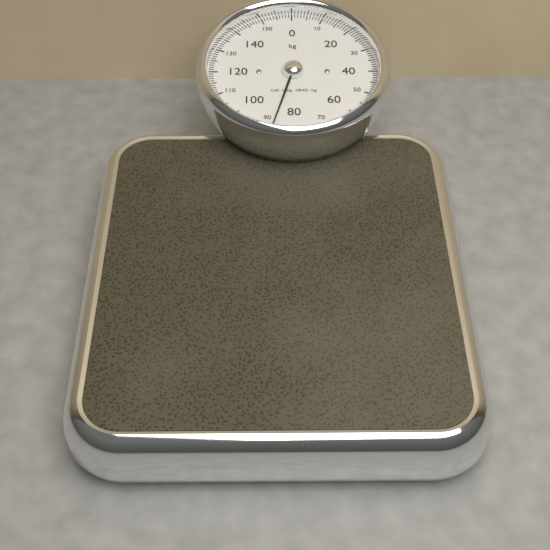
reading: 87 kg
